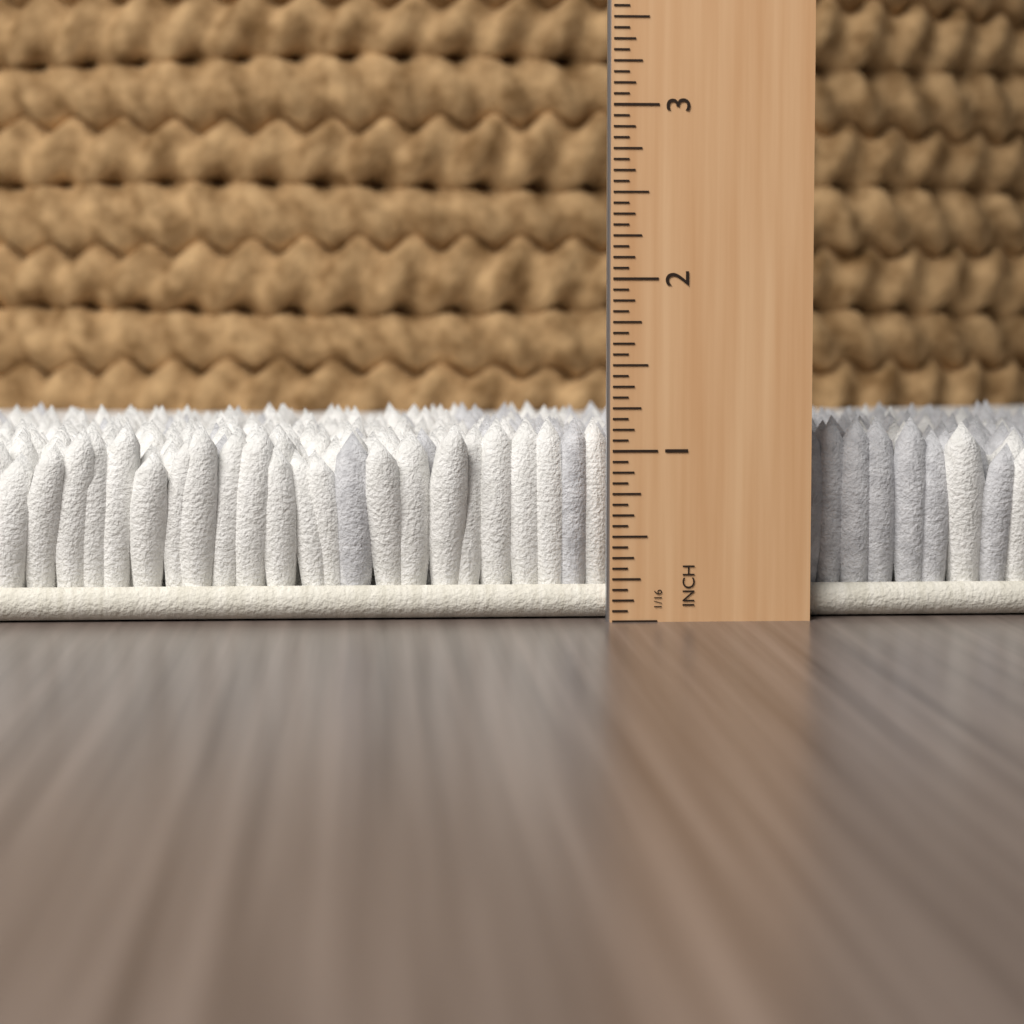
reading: 1.1875 in
